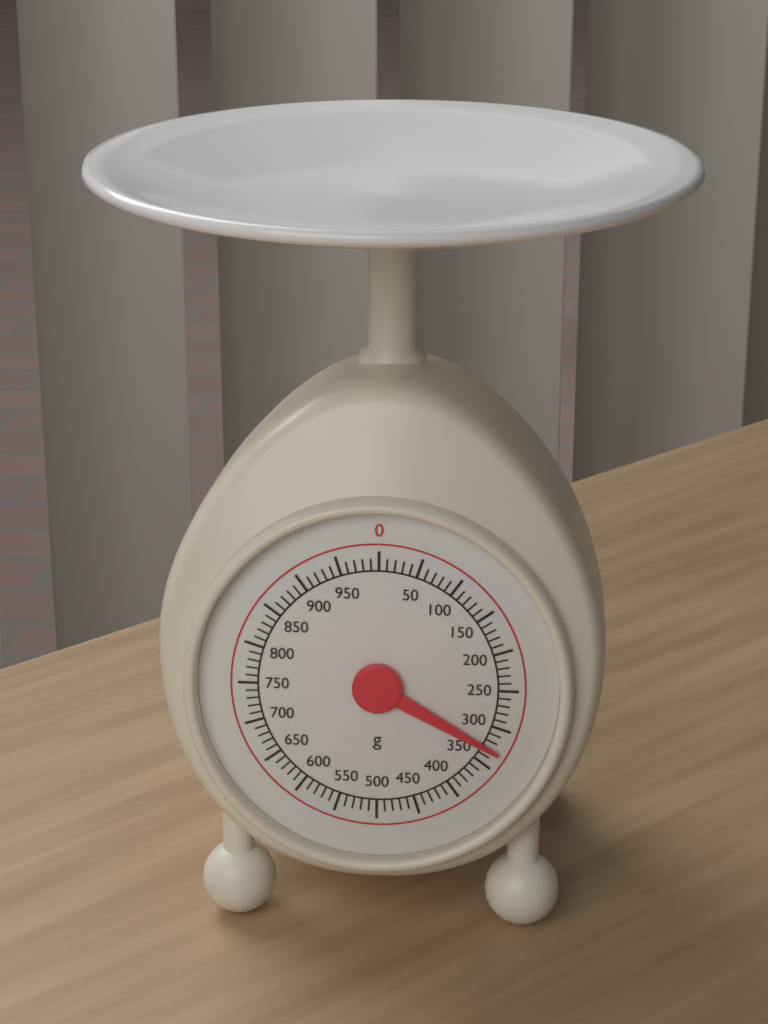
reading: 330 g
